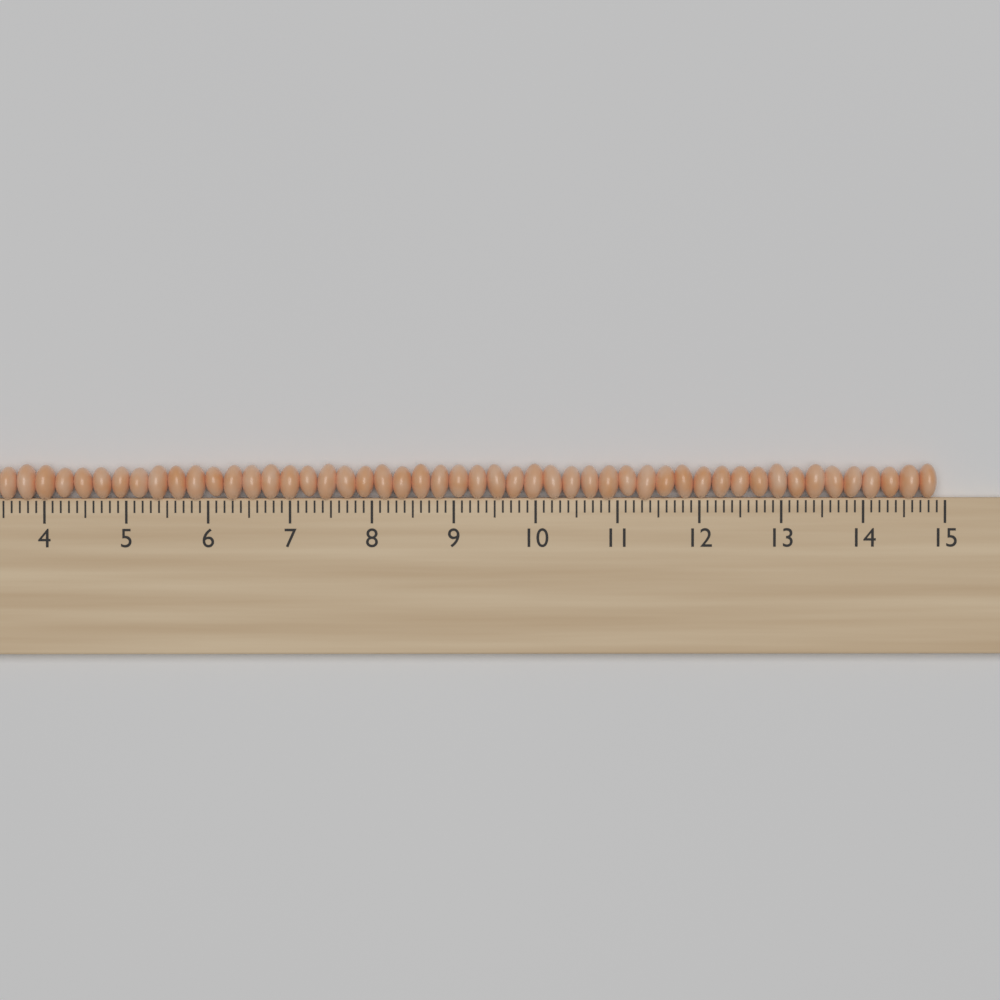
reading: 14.9 cm
